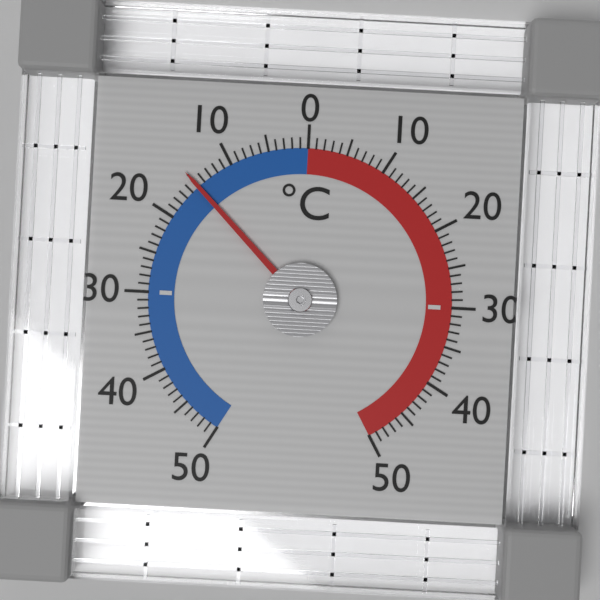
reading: -15 °C
